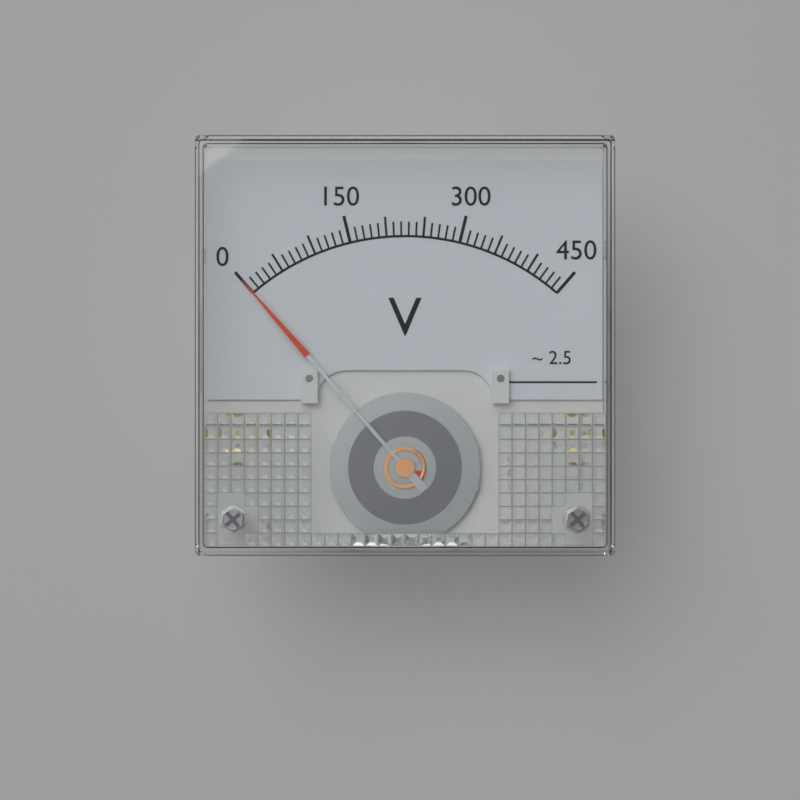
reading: 0 V
